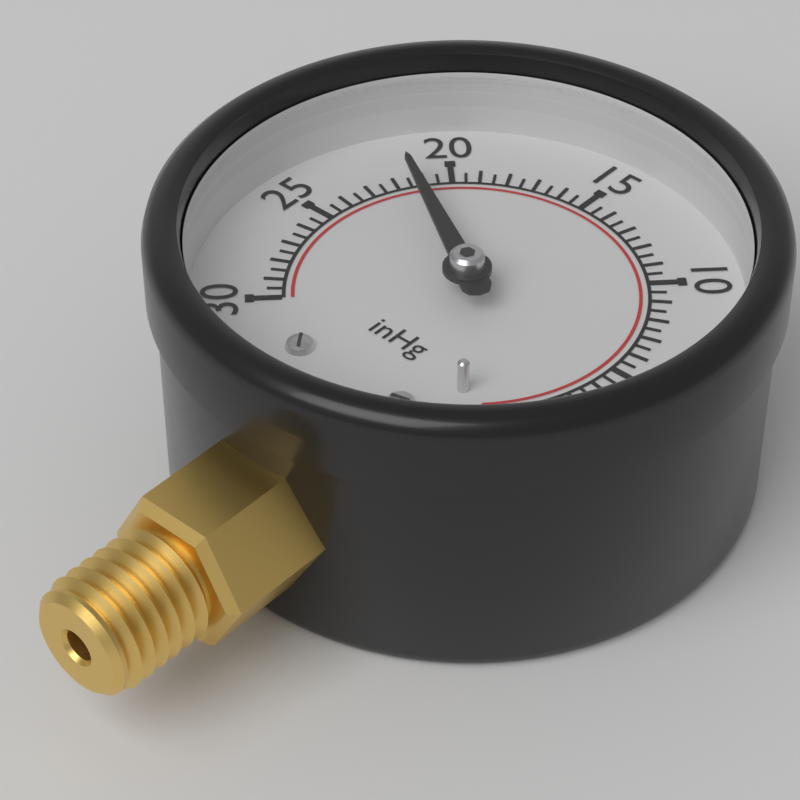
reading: 21.5 inHg
